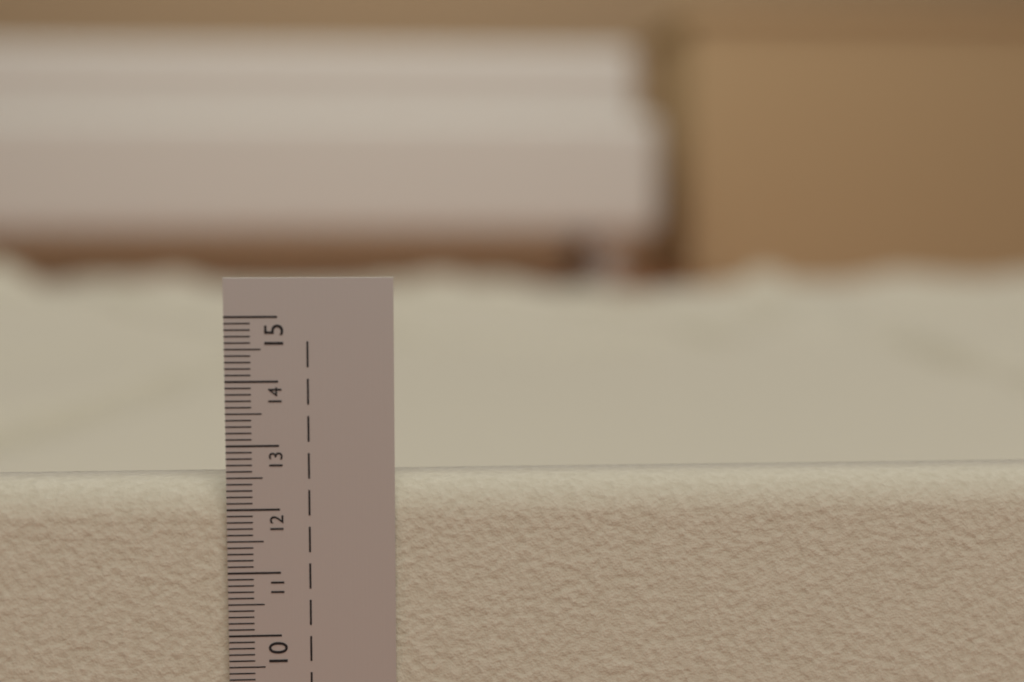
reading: 12.4 cm
